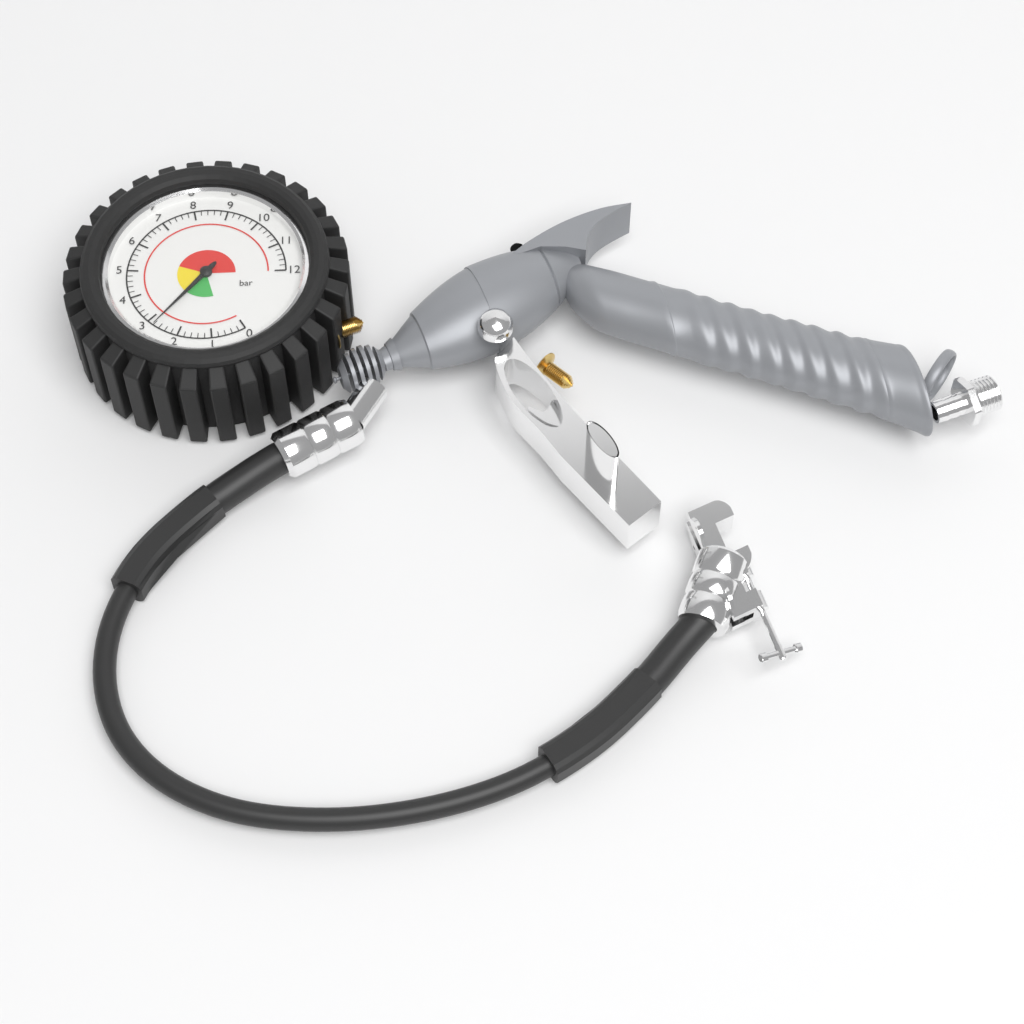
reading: 2.8 bar
